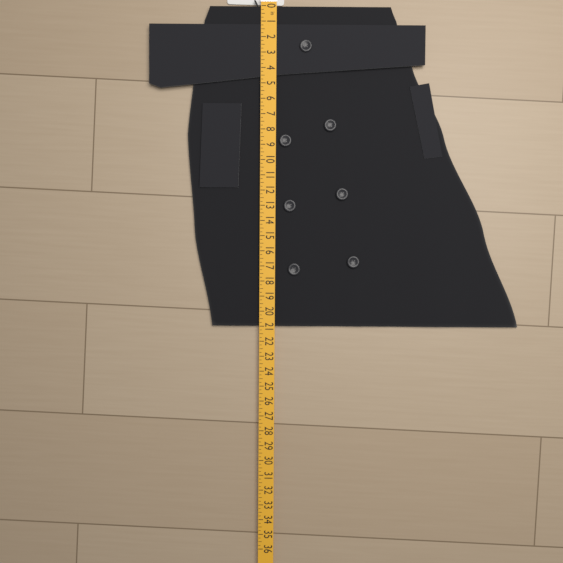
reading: 21.00 in
